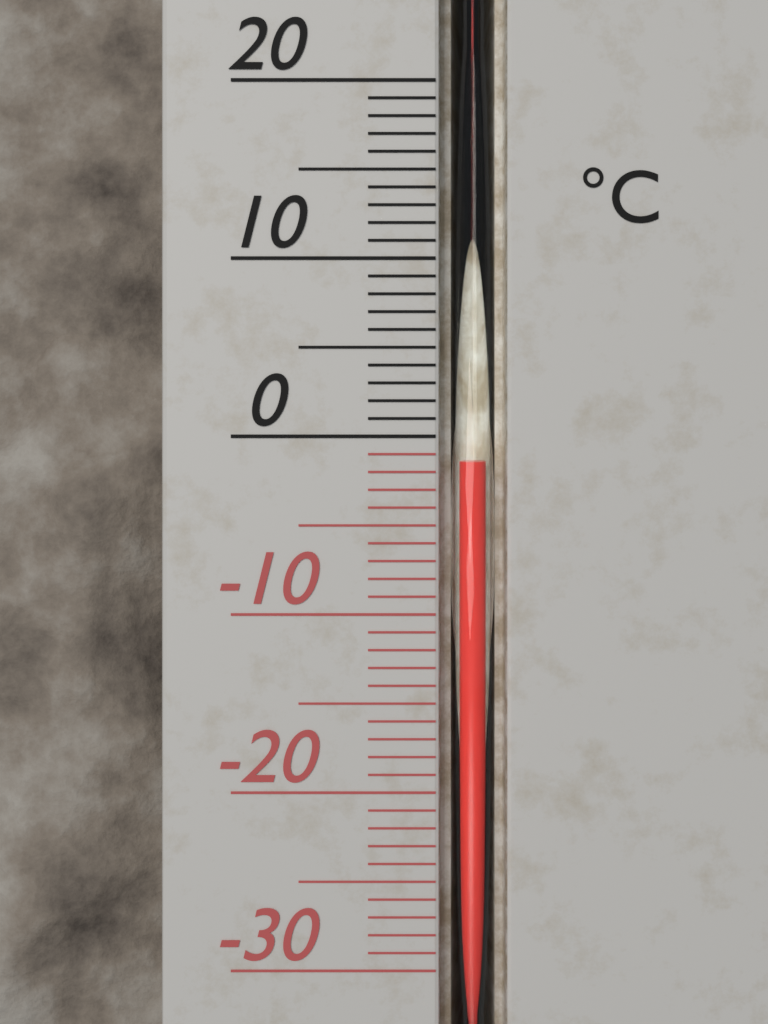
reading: -1.5 °C
